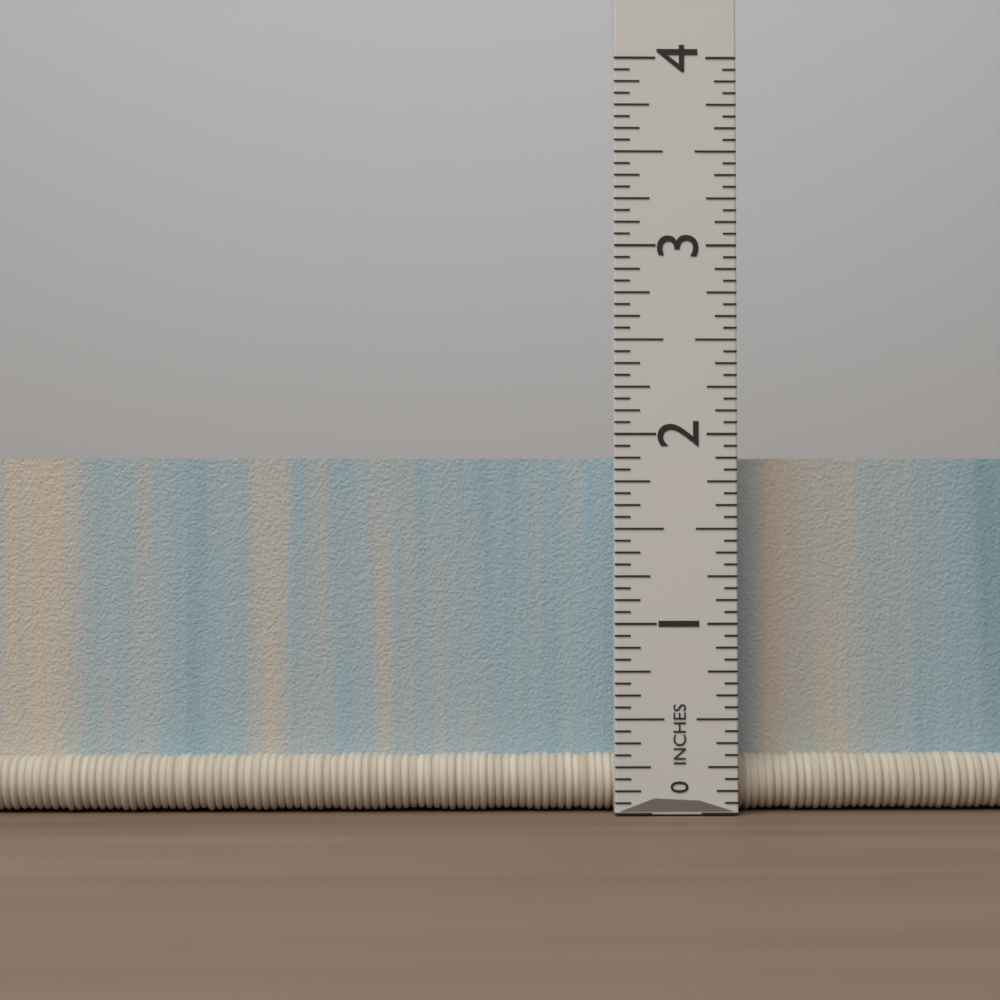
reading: 1.8750 in
